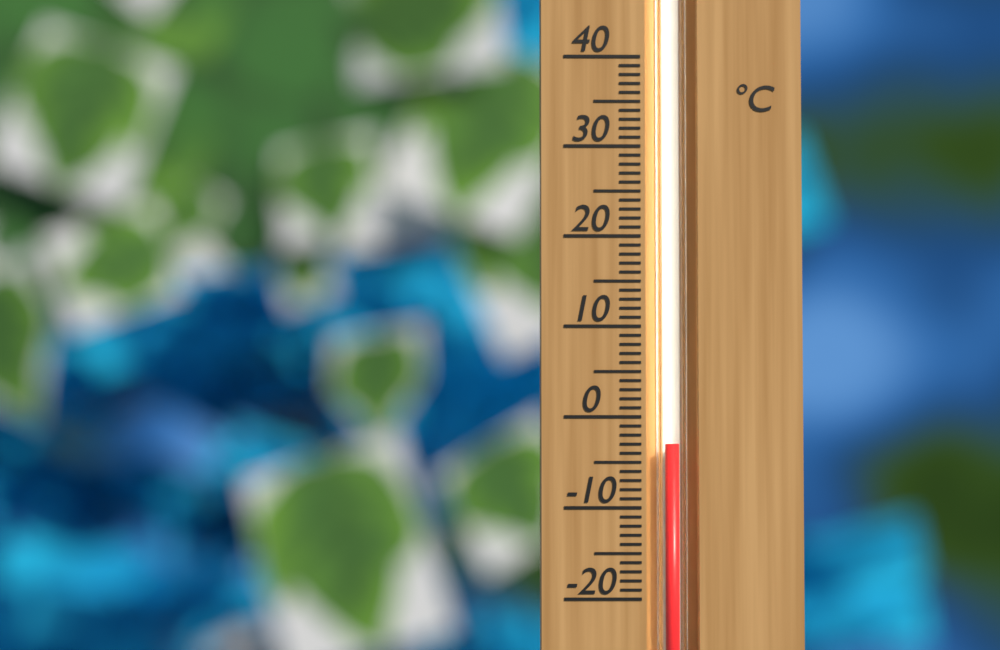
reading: -3 °C
